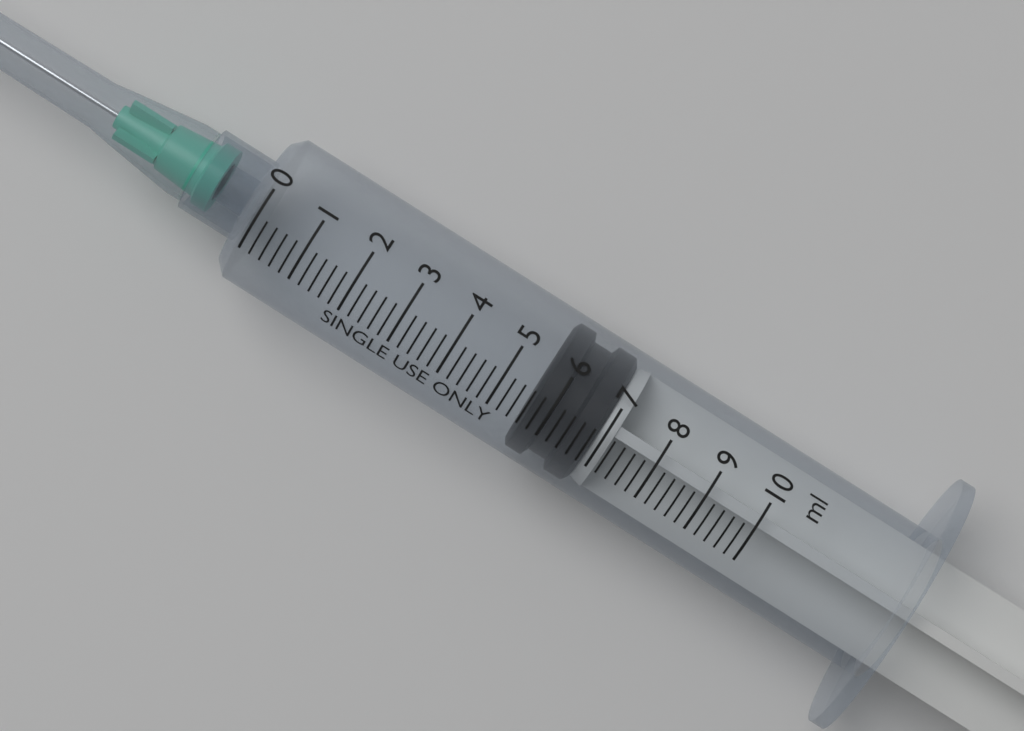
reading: 5.6 ml
